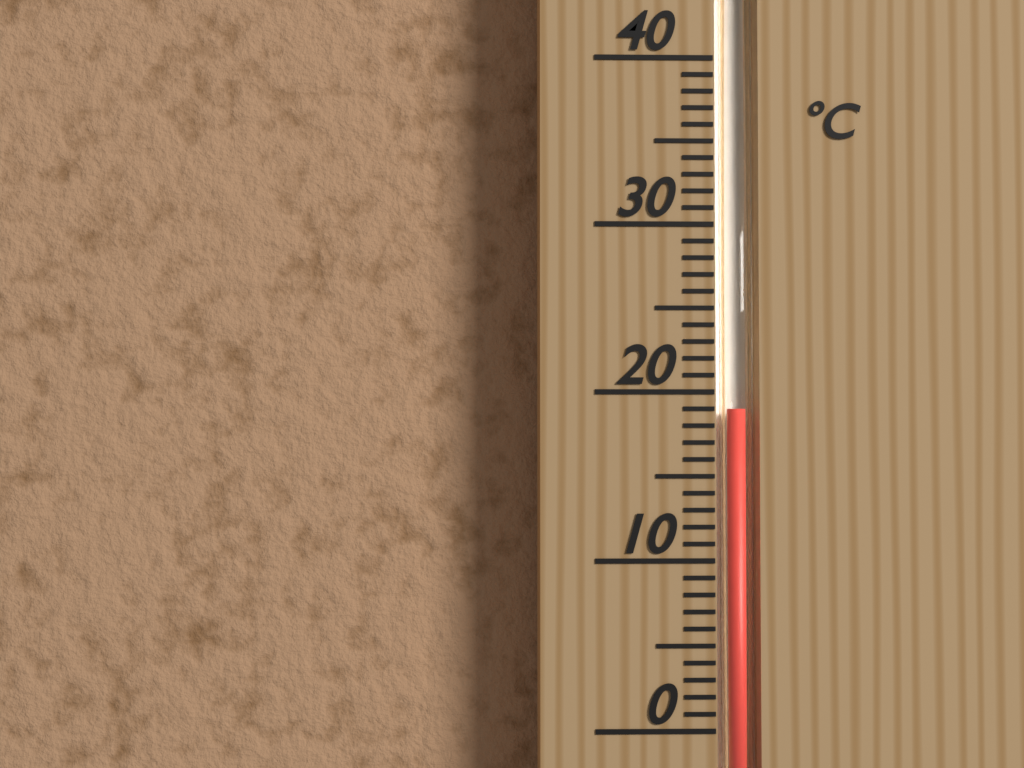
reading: 19 °C
